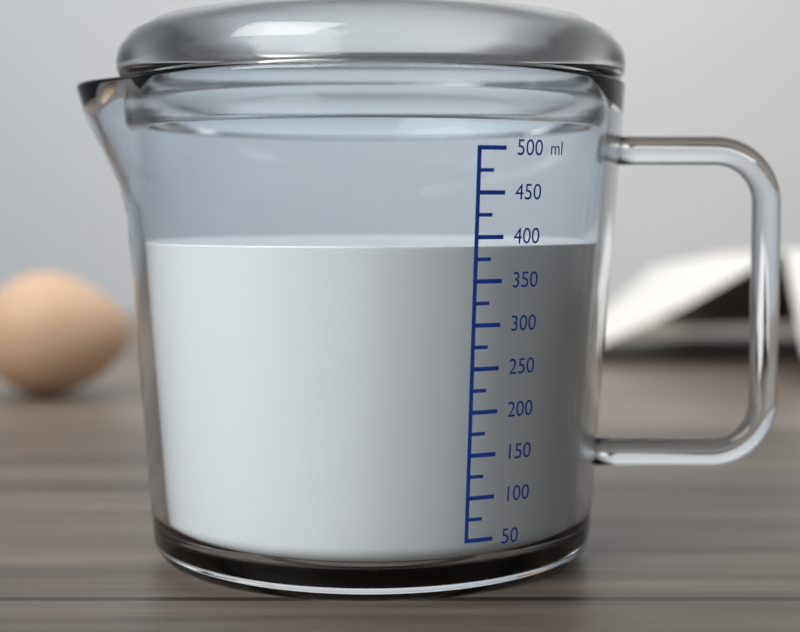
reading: 390 ml
